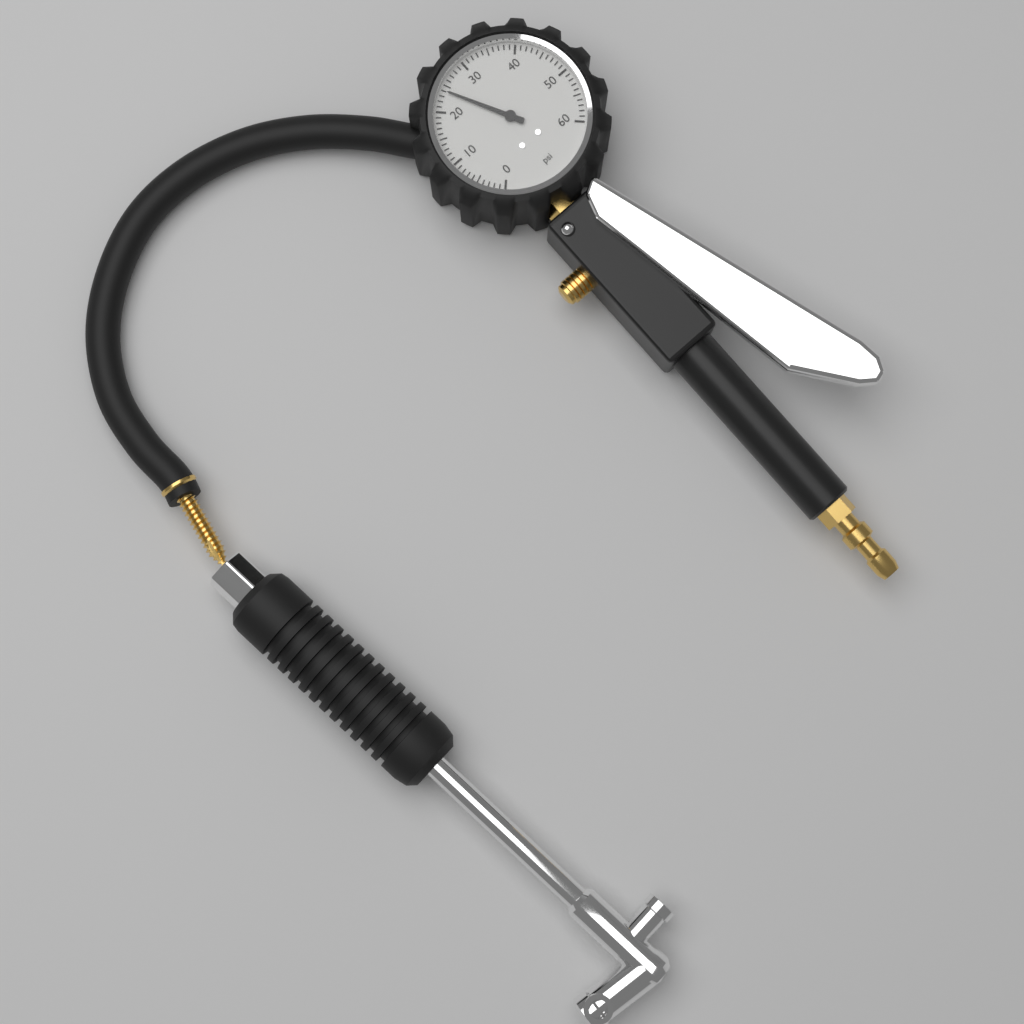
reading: 24 psi
